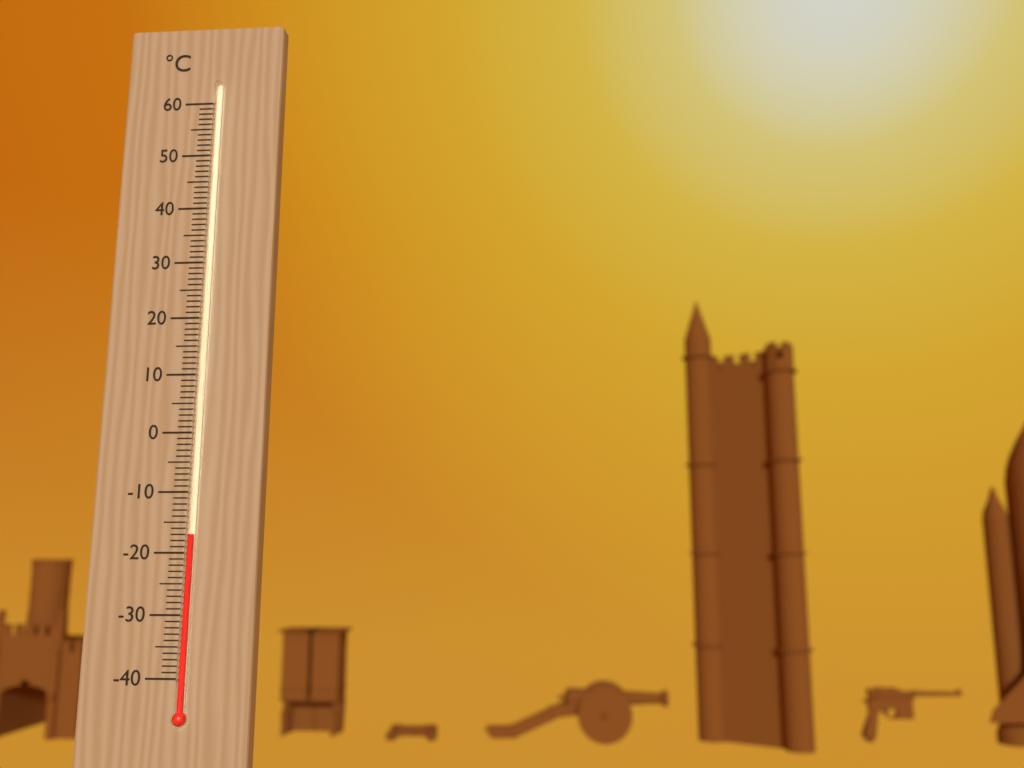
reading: -17 °C
